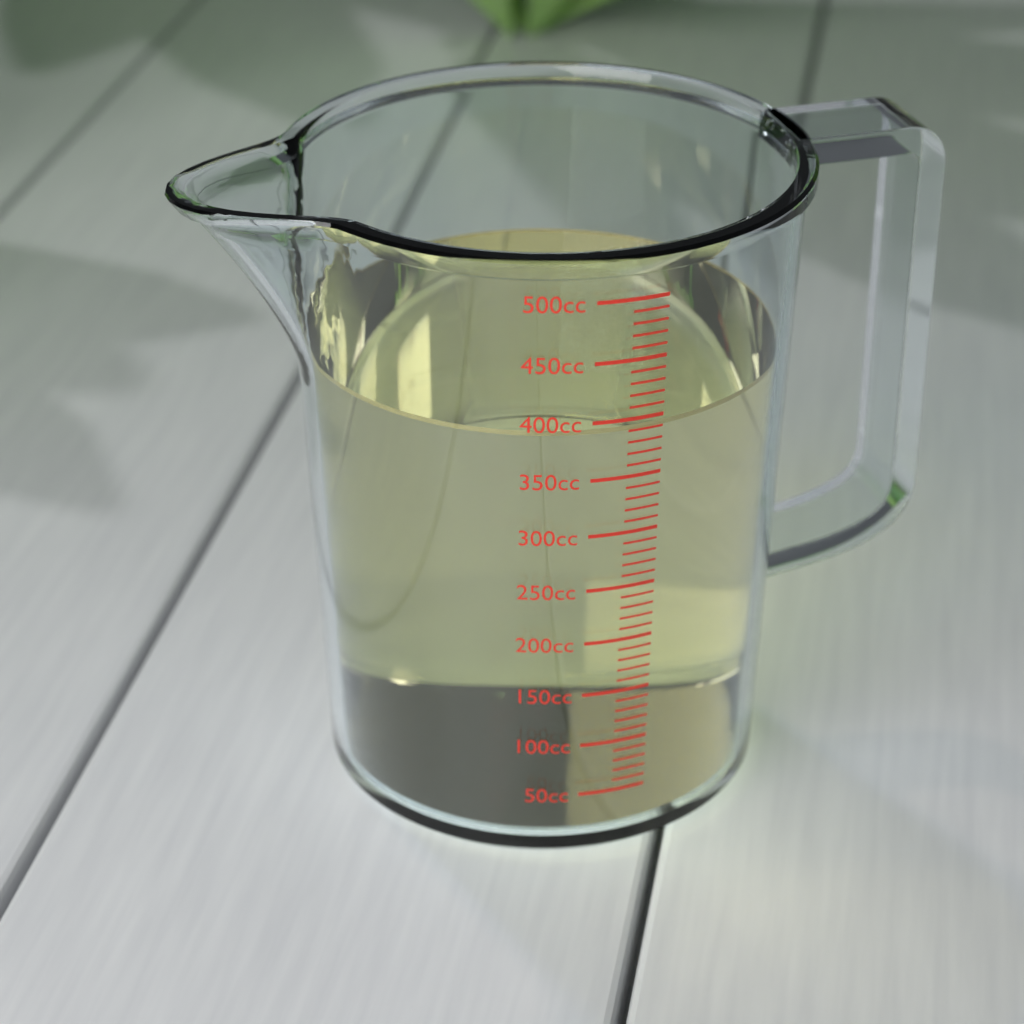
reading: 390 cc
